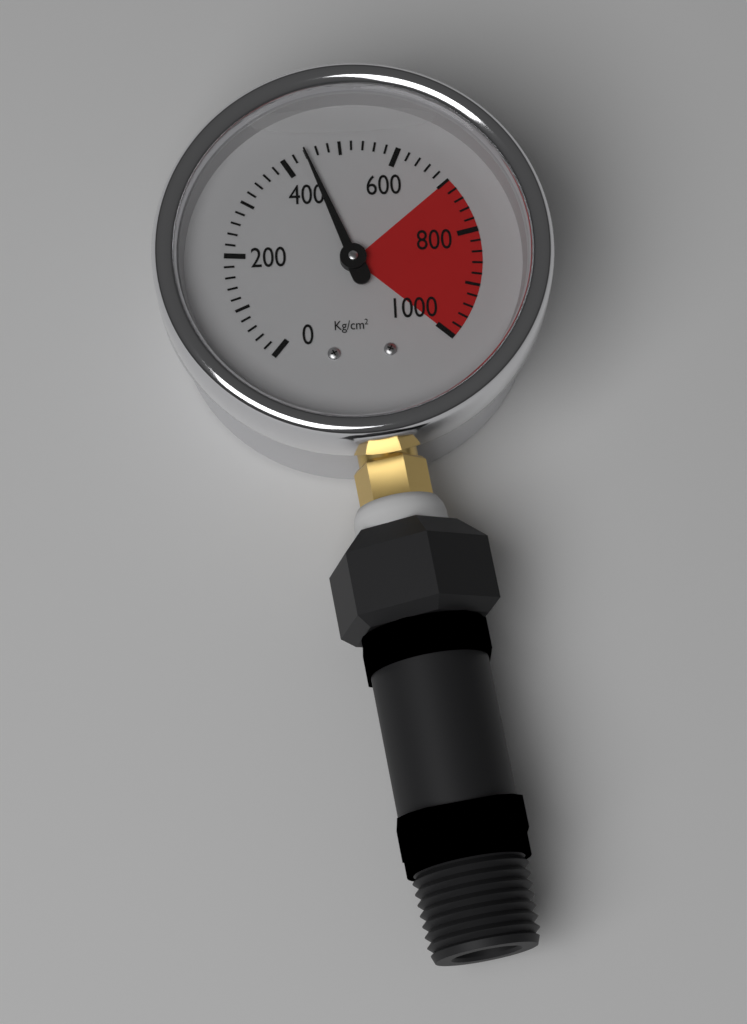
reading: 440 kg/cm²
